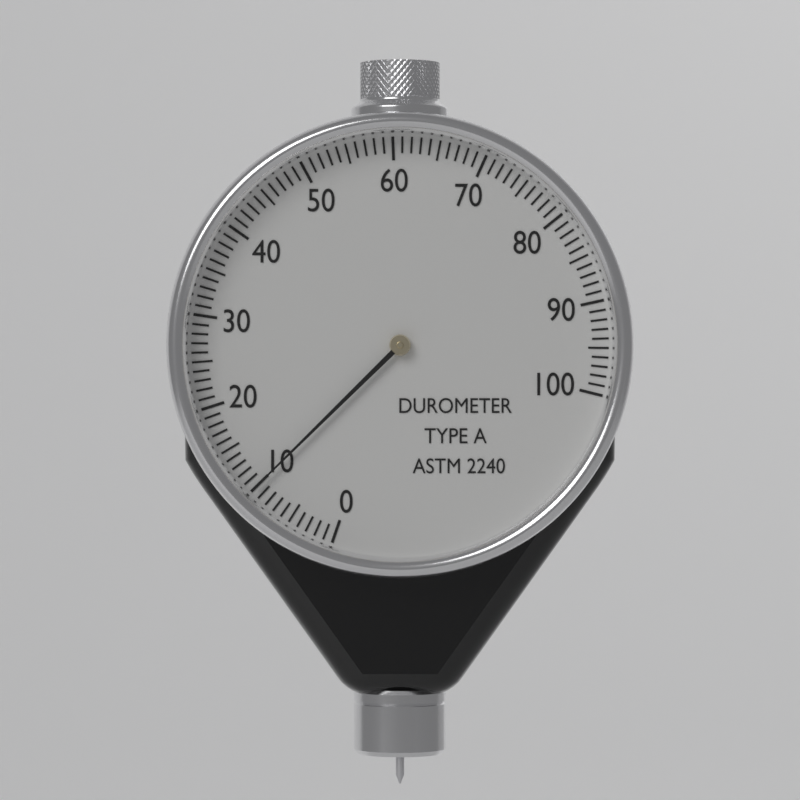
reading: 10 (no unit)
